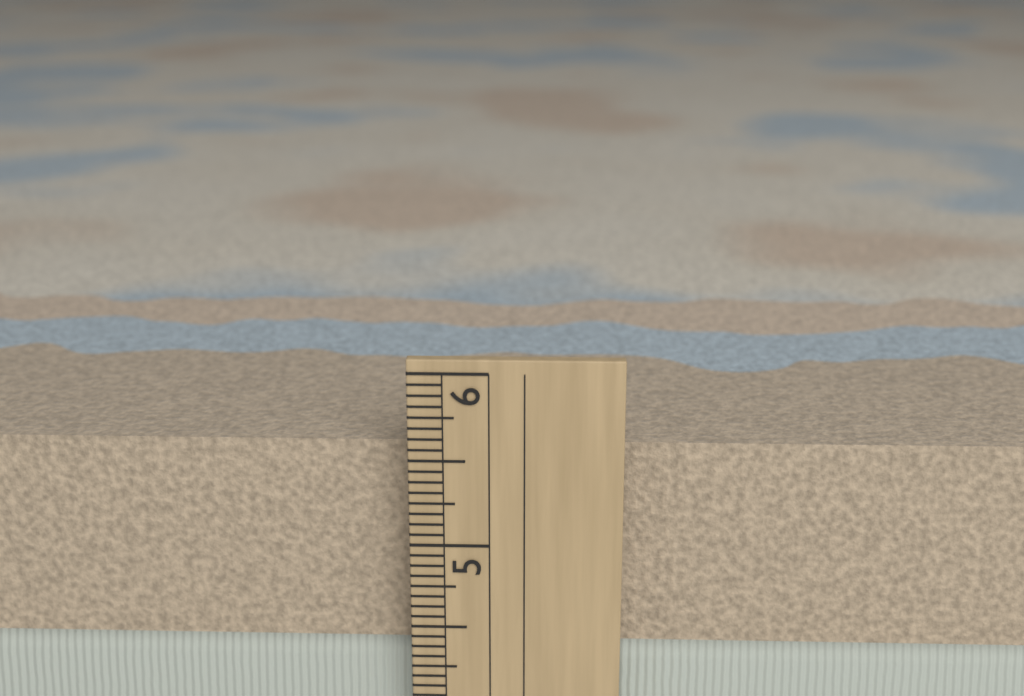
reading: 5.5625 in
